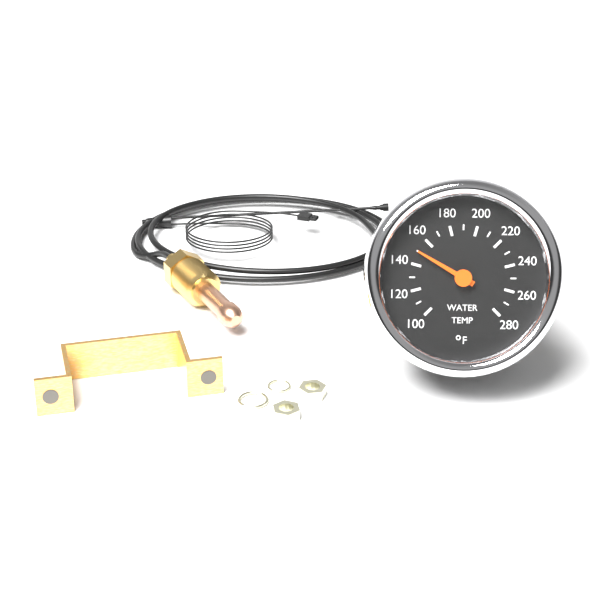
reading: 150 °F
